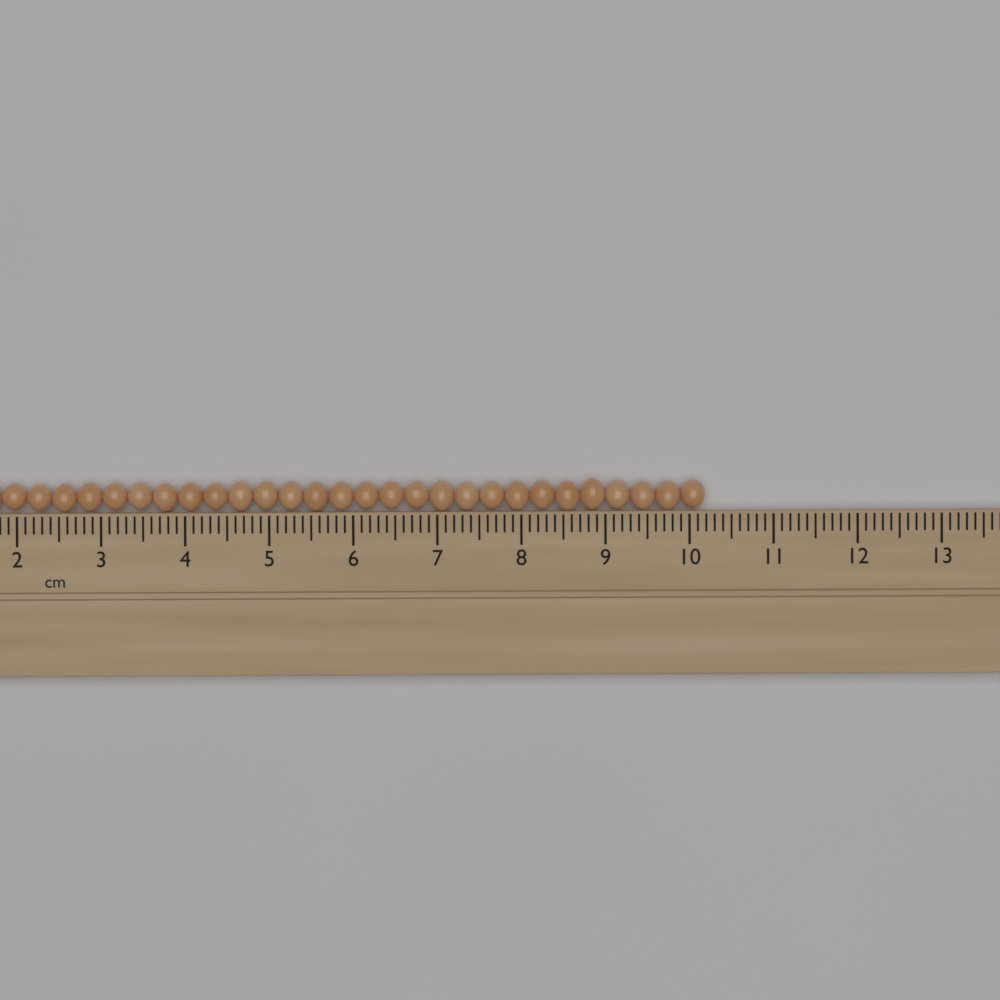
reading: 10.2 cm
